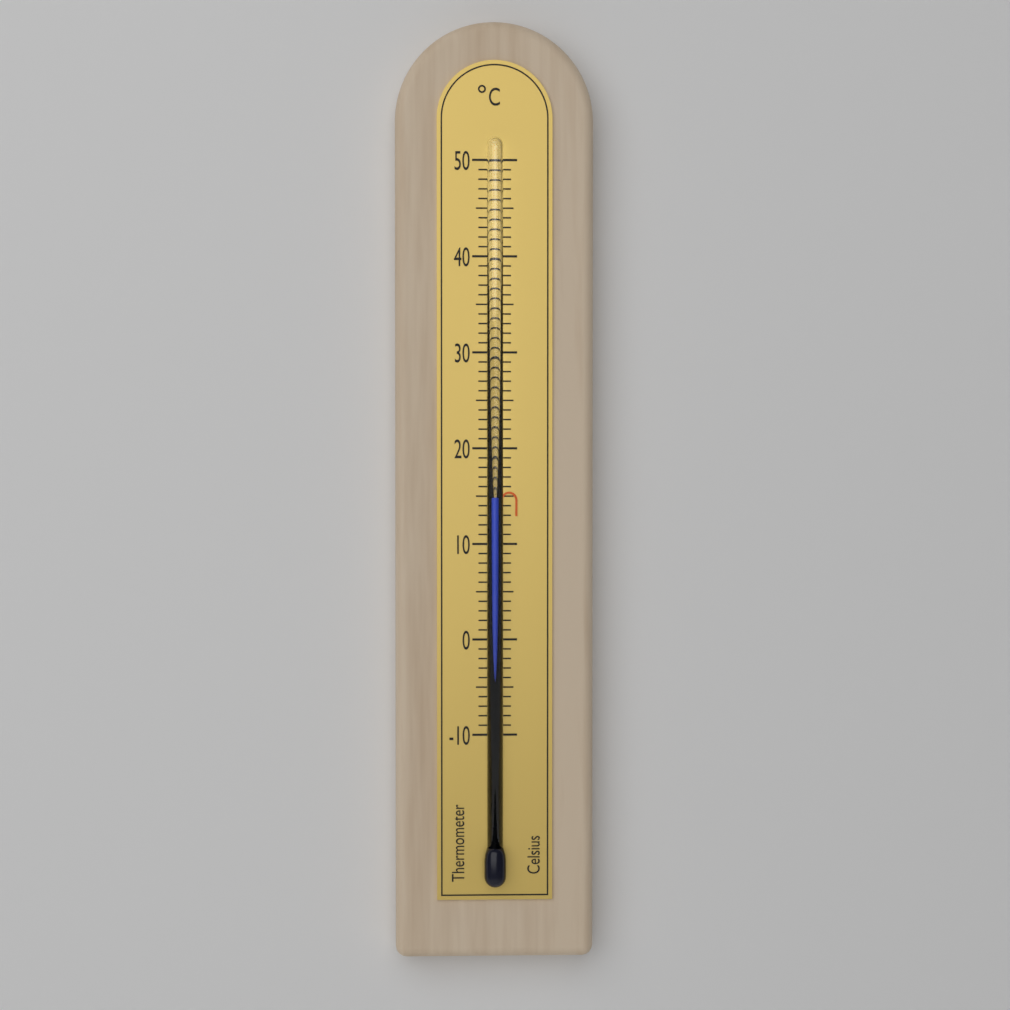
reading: 15 °C
